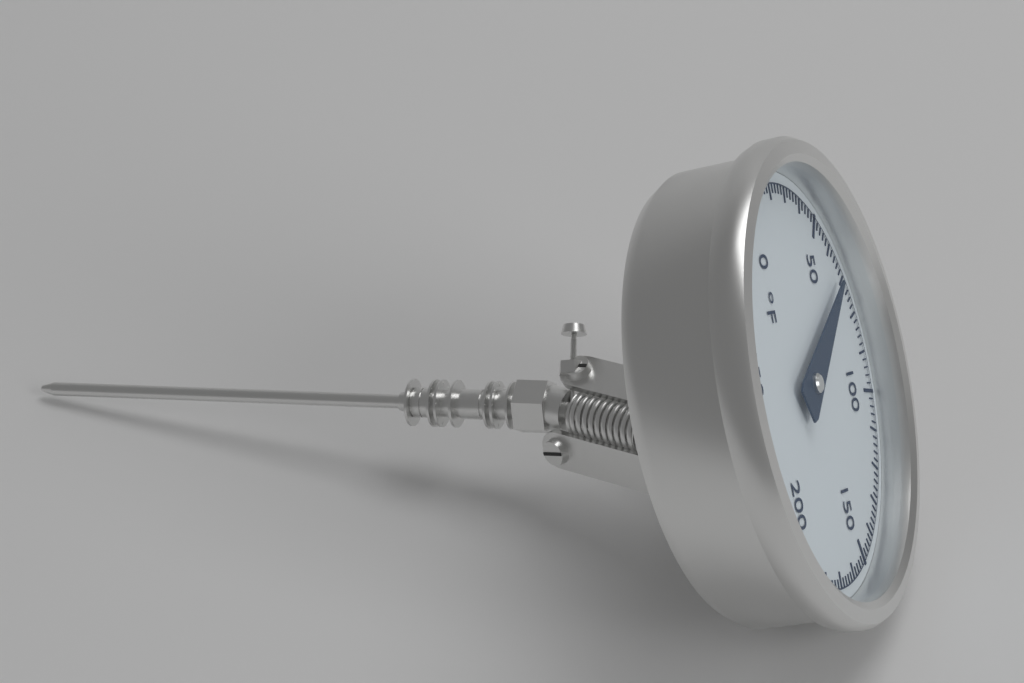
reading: 68 °F
